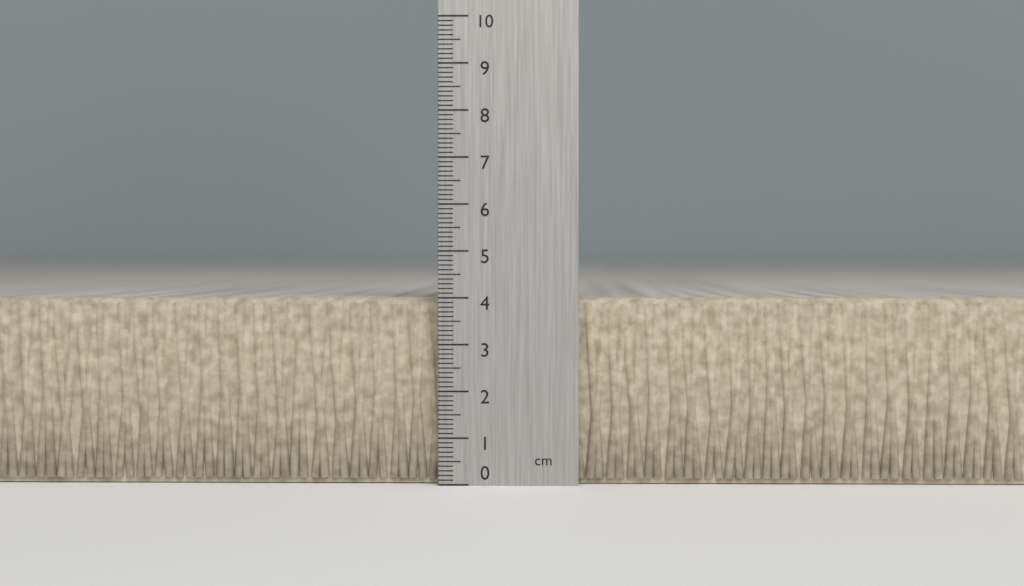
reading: 4.0 cm
